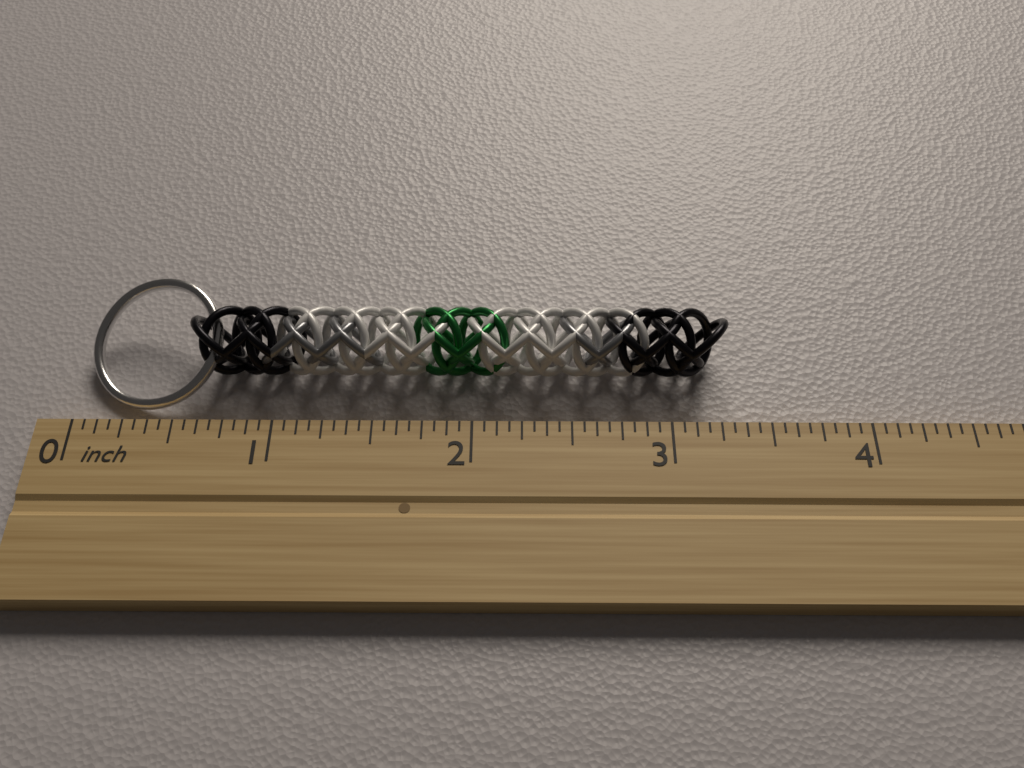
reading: 3.3125 inch
